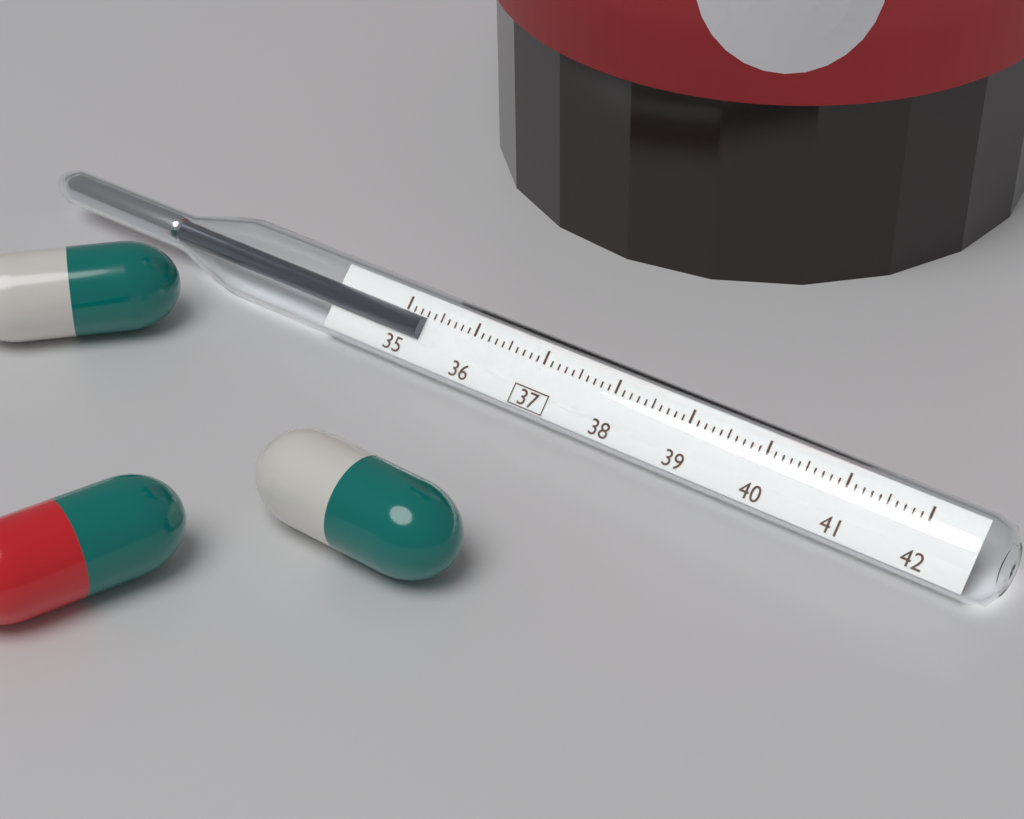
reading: 35.3 (no unit)
